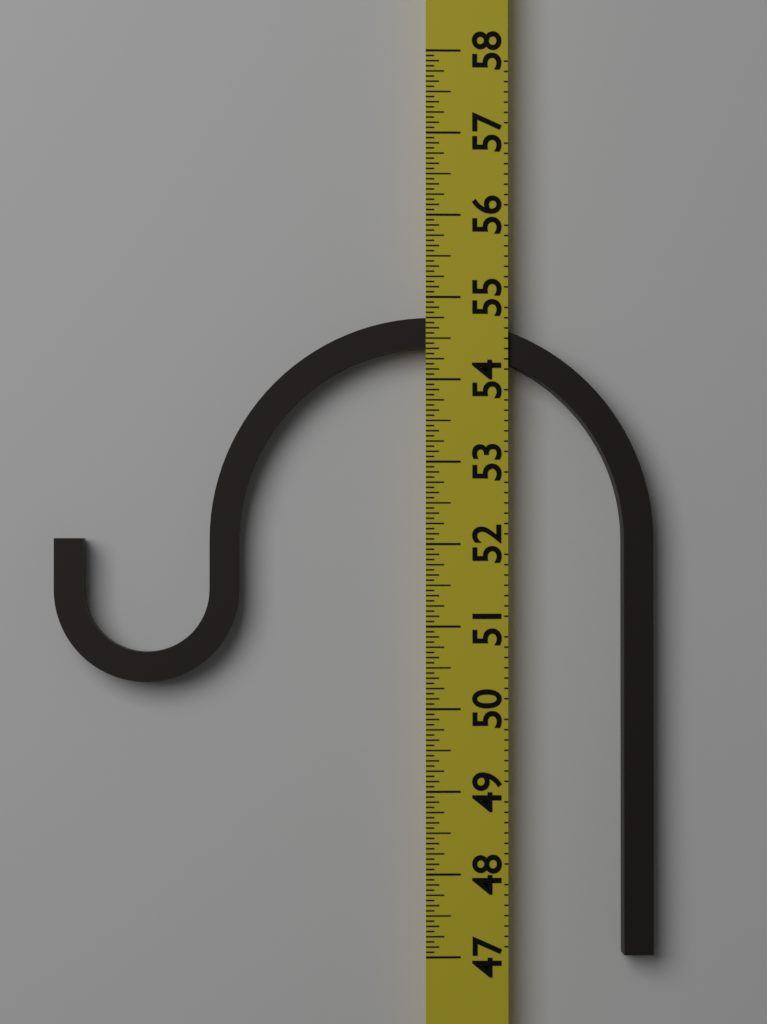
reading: 54.7500 (no unit)
